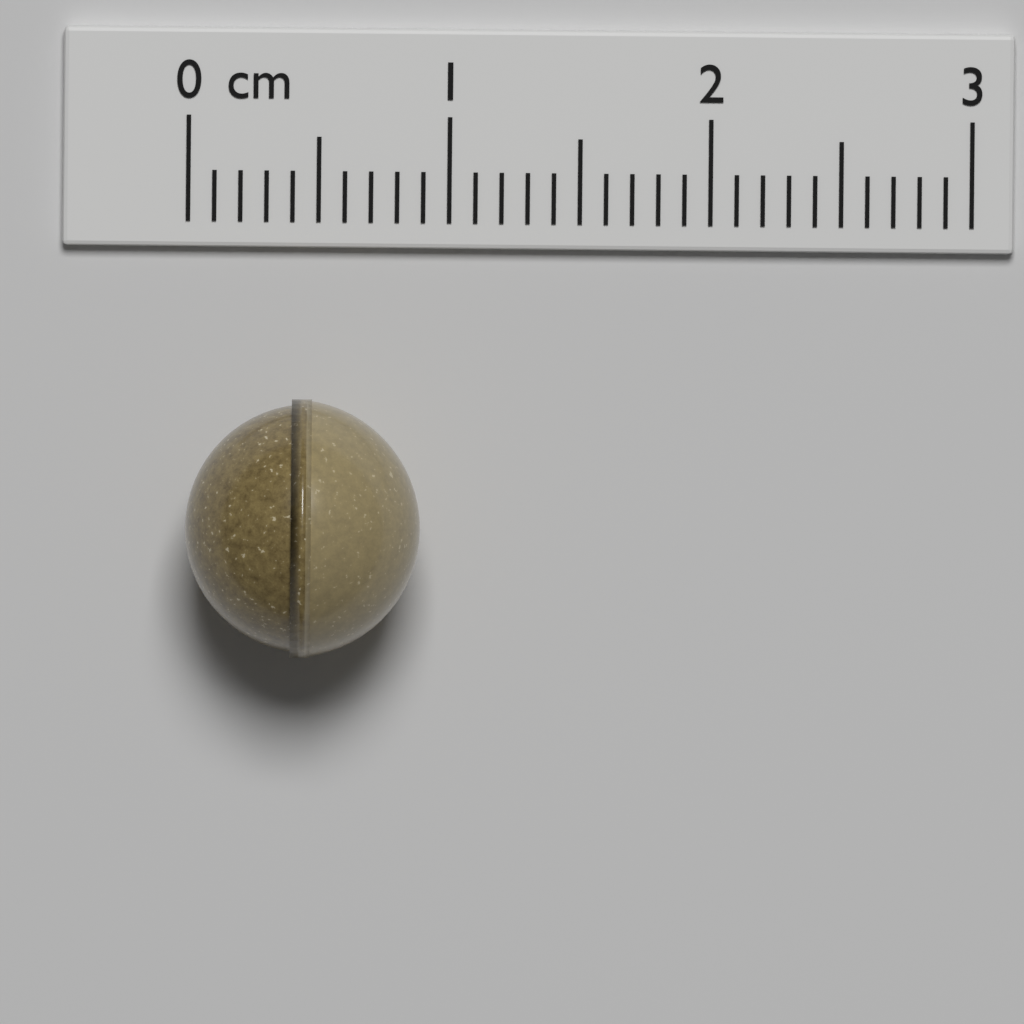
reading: 0.9 cm
